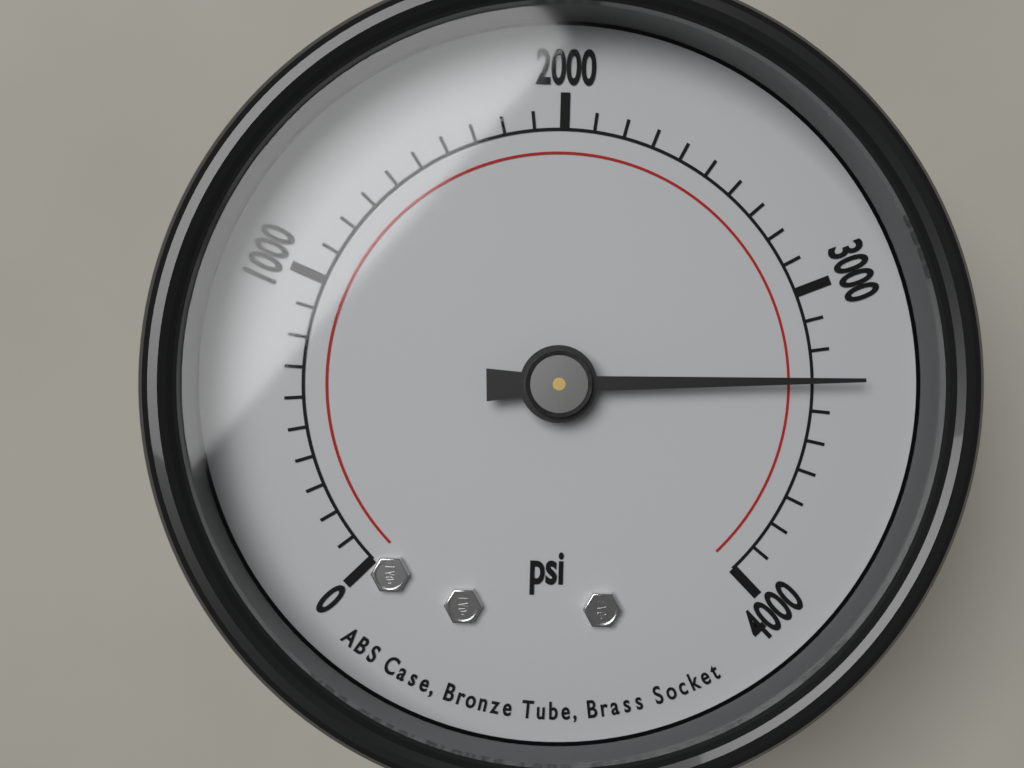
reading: 3300 psi
